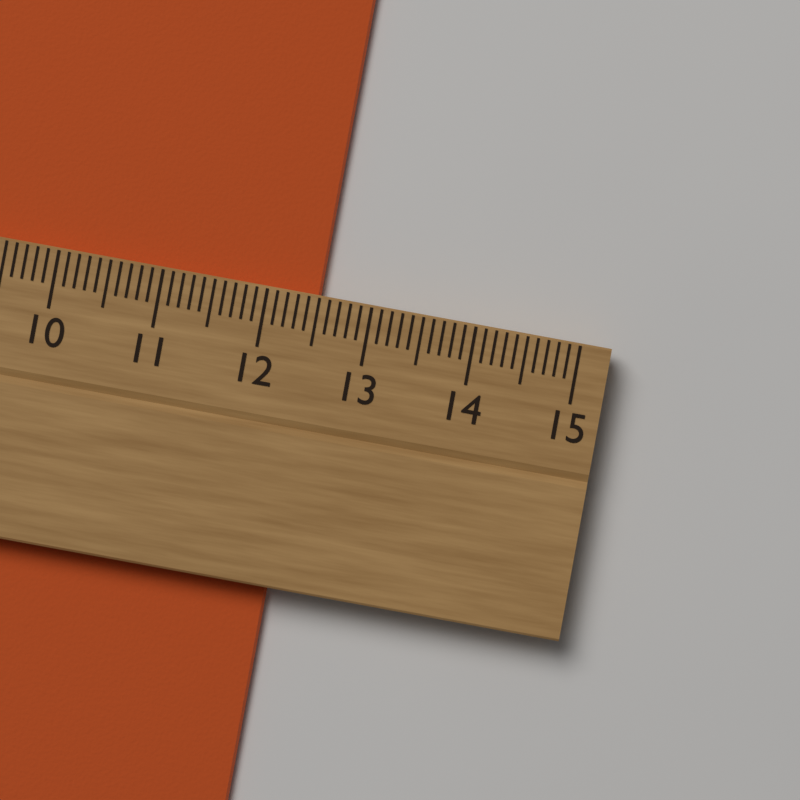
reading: 12.5 cm
